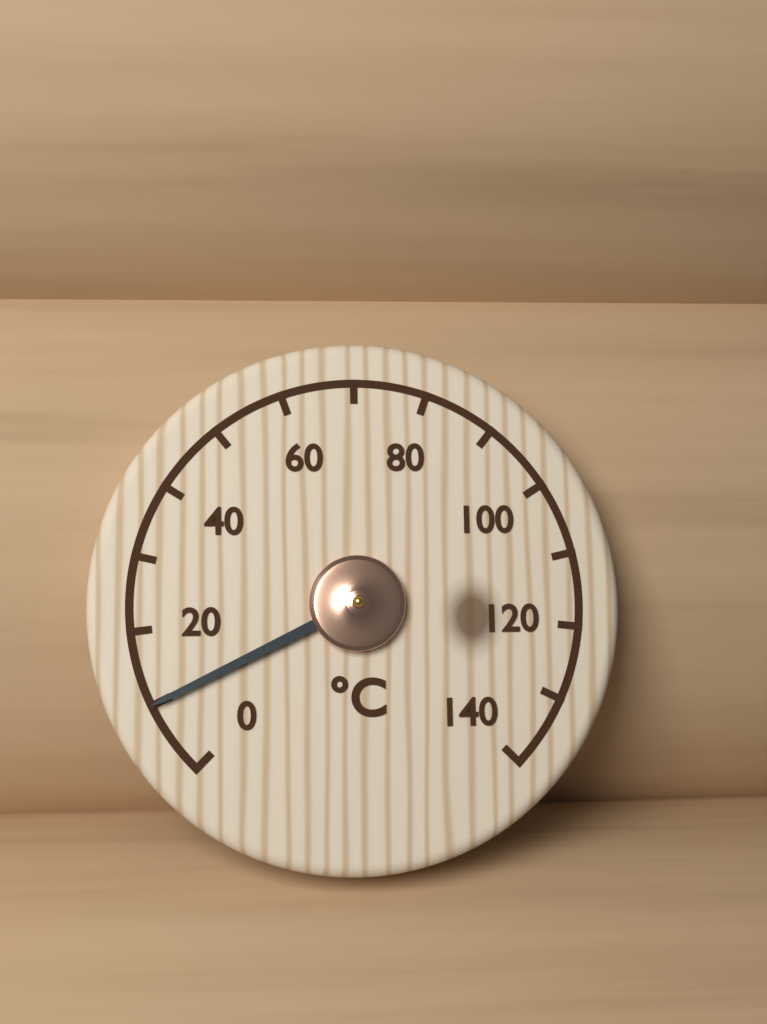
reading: 10 °C
